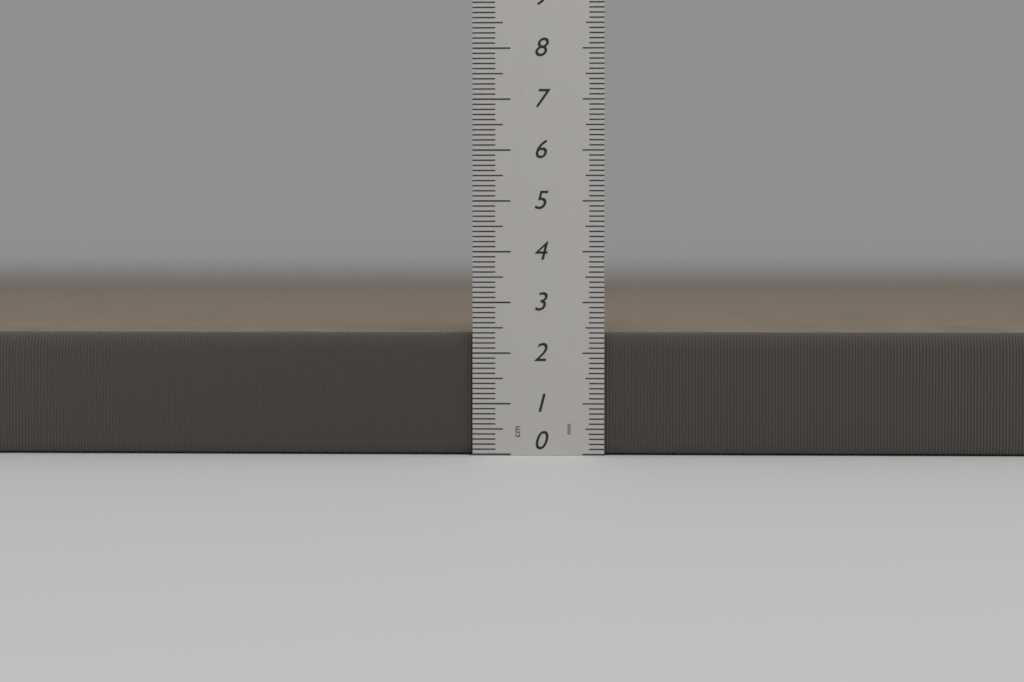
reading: 2.4 cm
